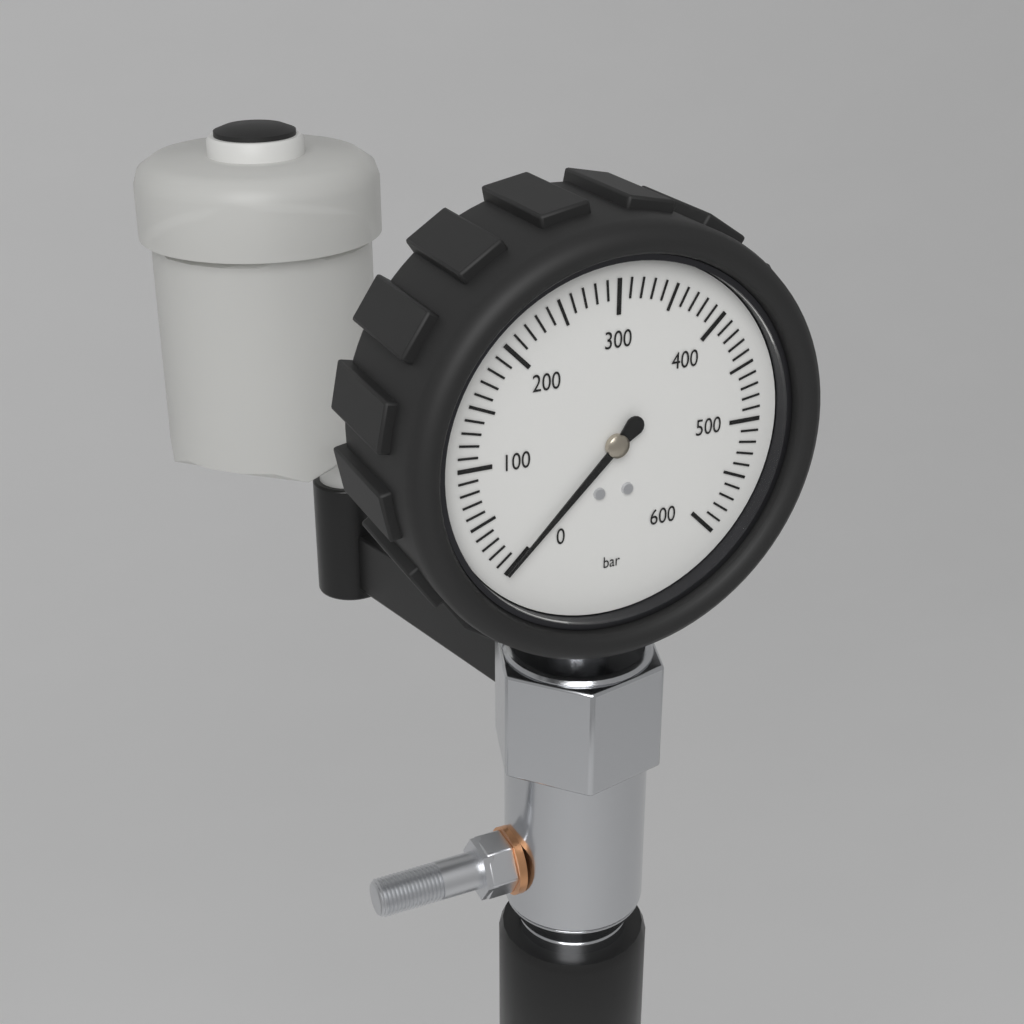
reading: 0 bar
